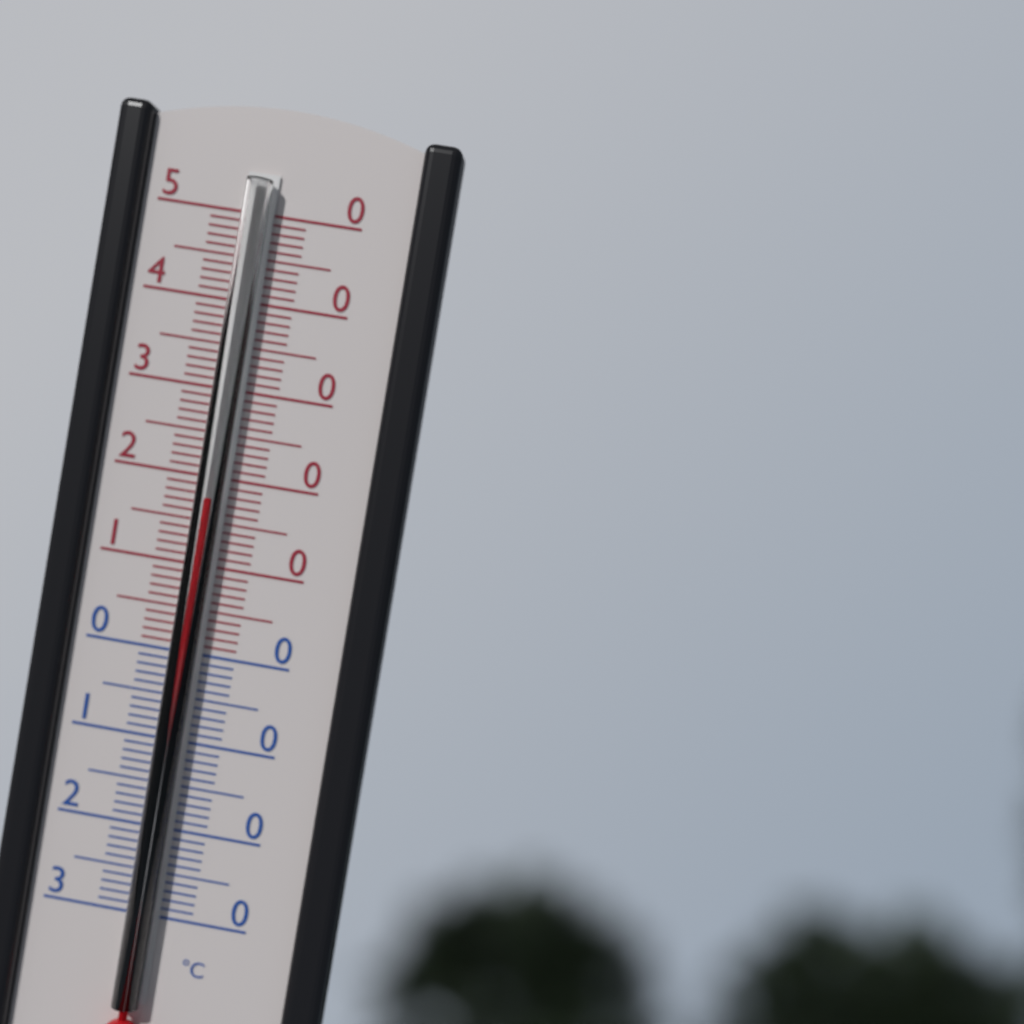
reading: 18 °C
